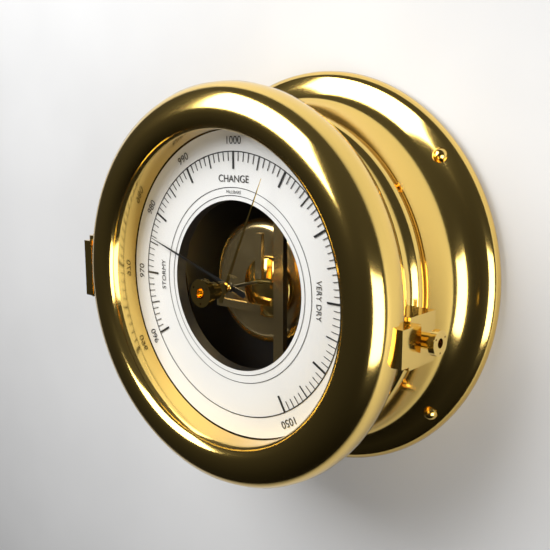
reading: 976 mbar
